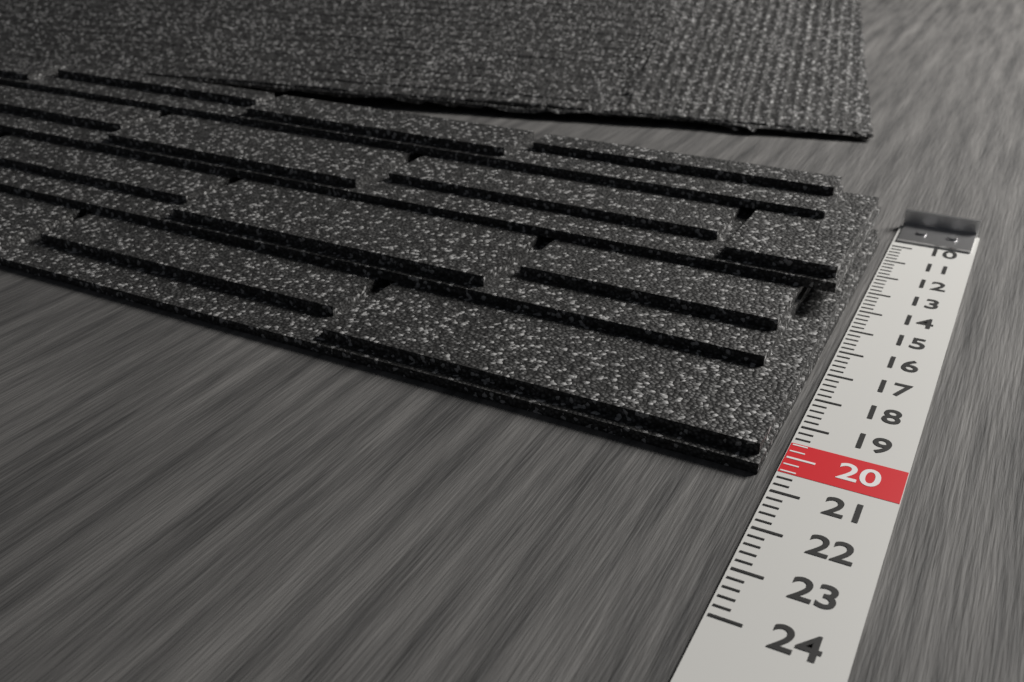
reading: 20.6 (no unit)
